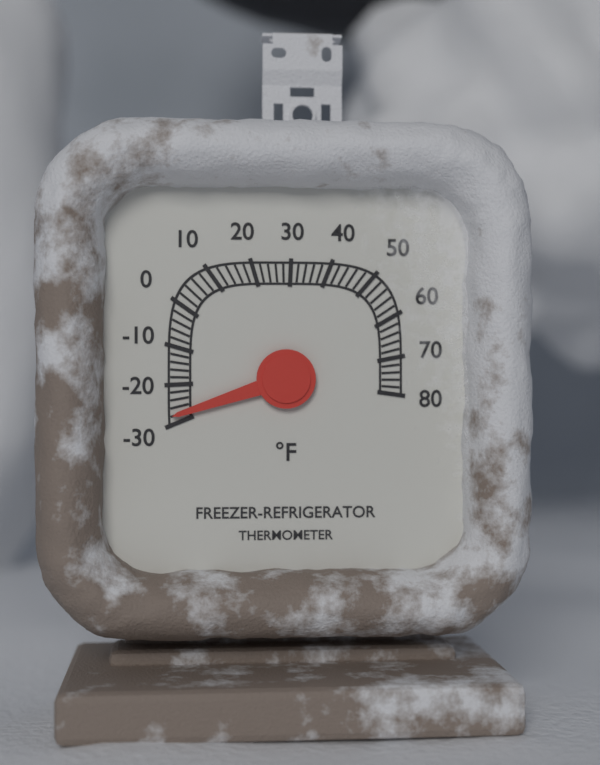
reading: -28 °F
